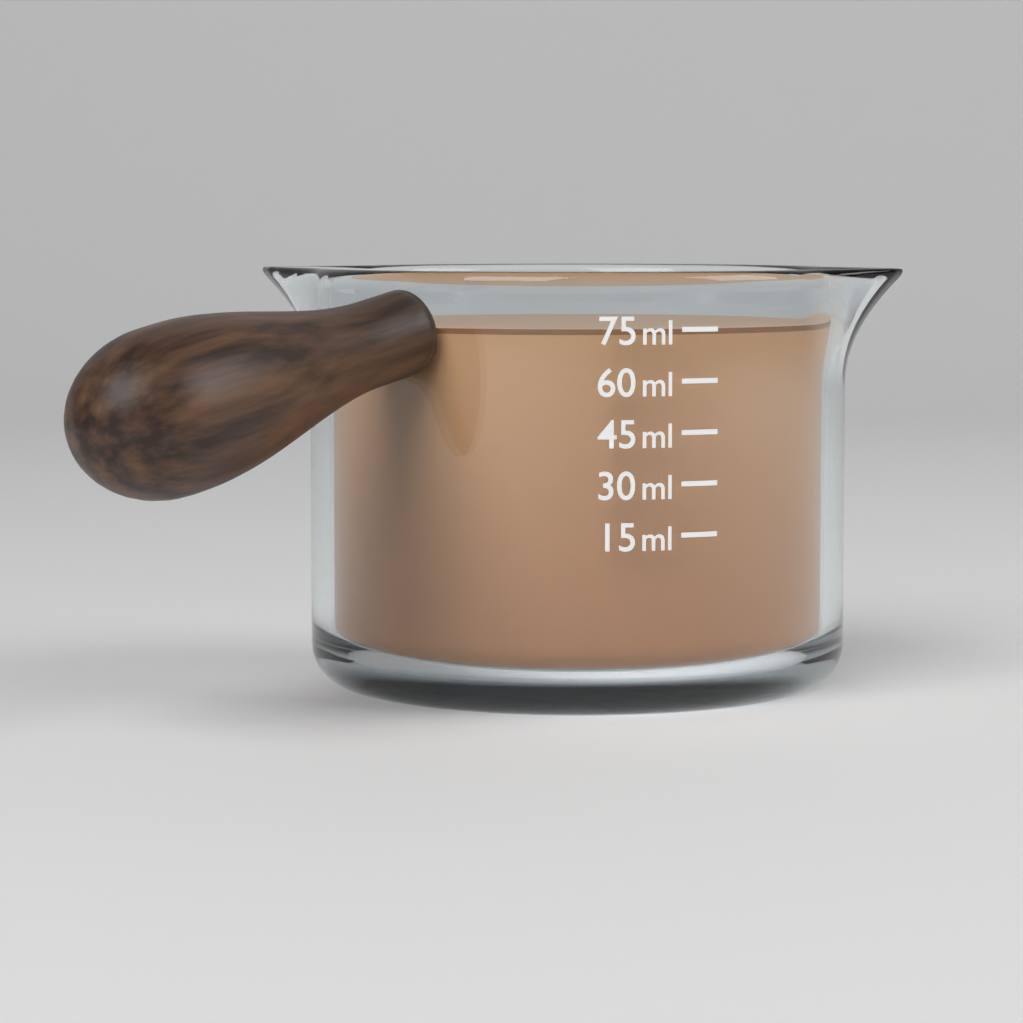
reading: 75 ml
